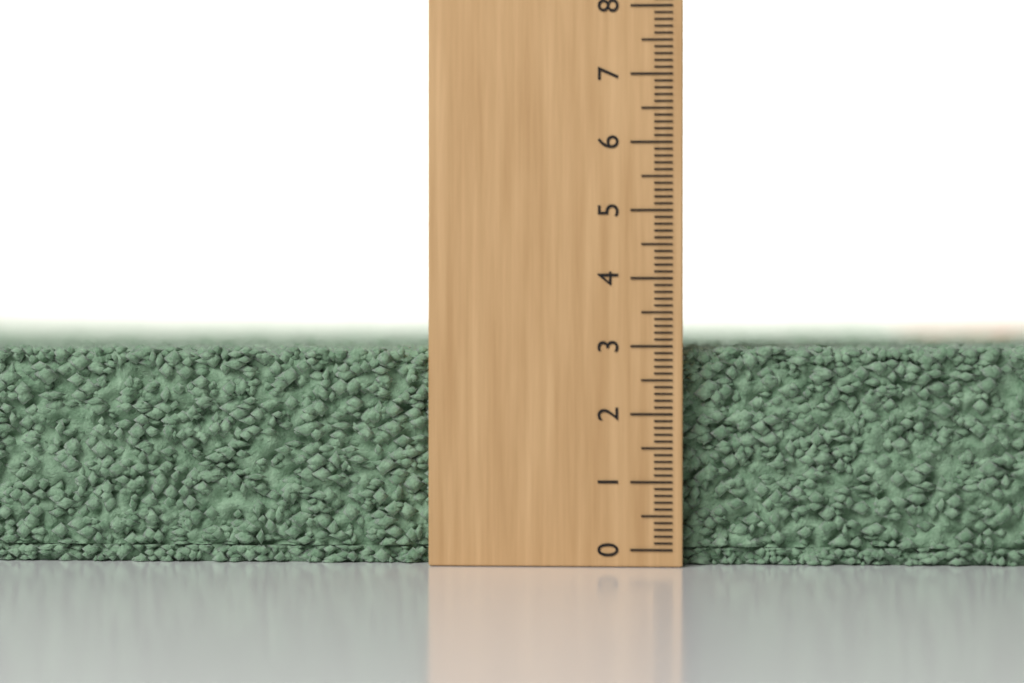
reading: 3.0 (no unit)
